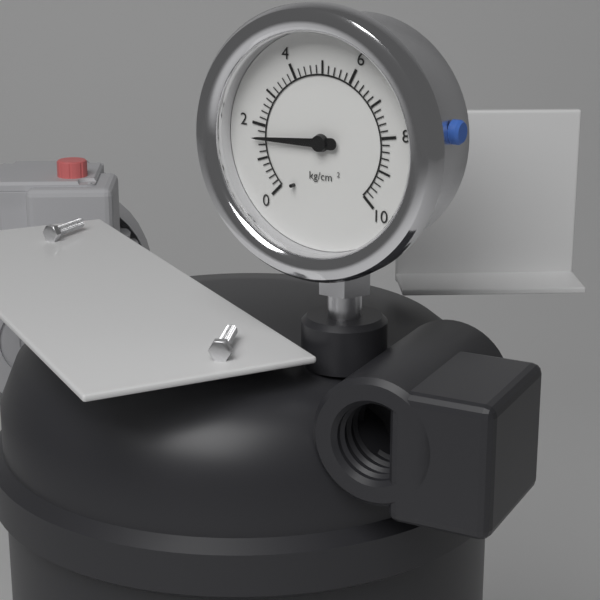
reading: 1.6 kg/cm²
